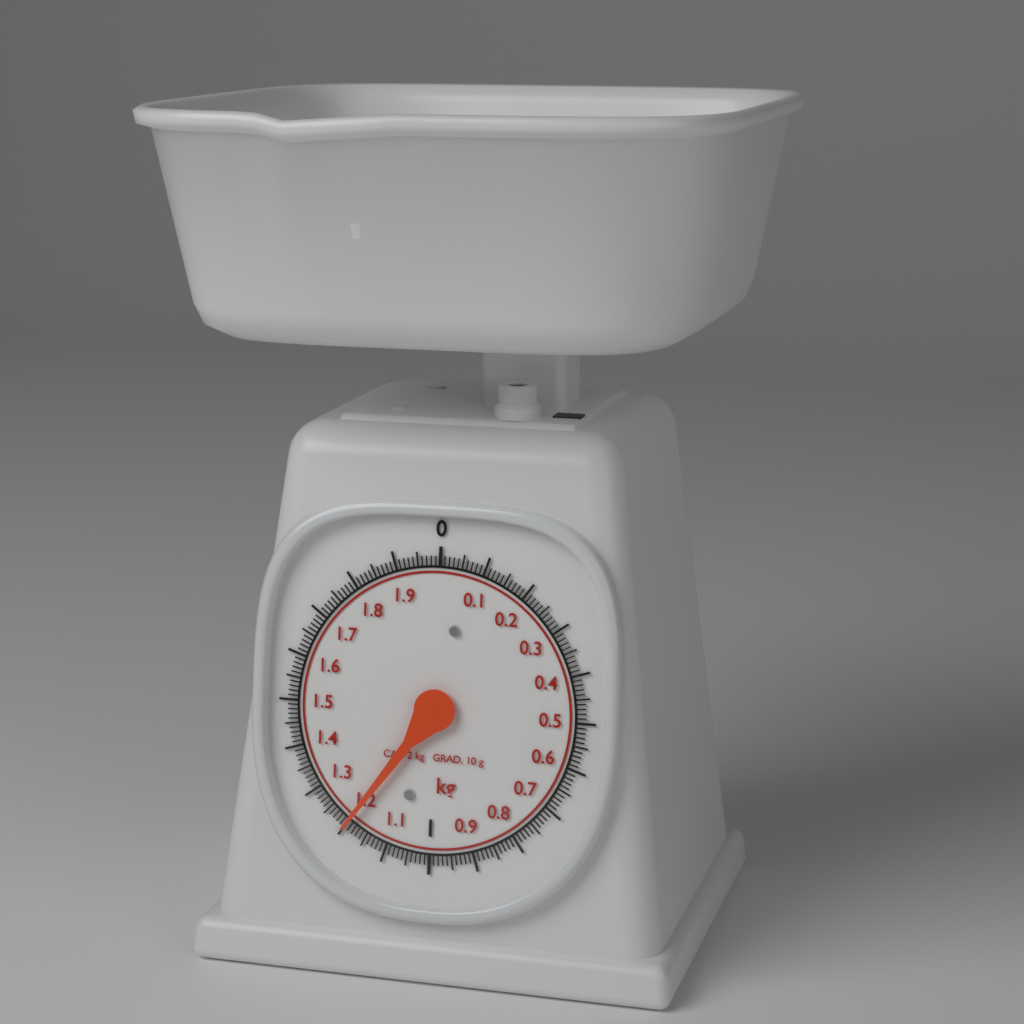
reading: 1.20 kg
